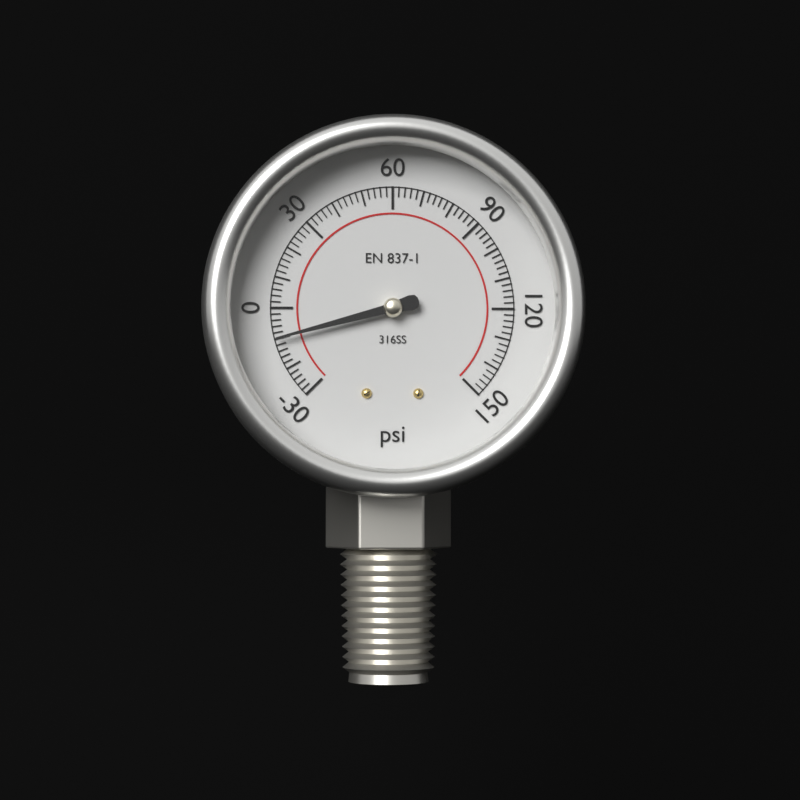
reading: -10 psi
